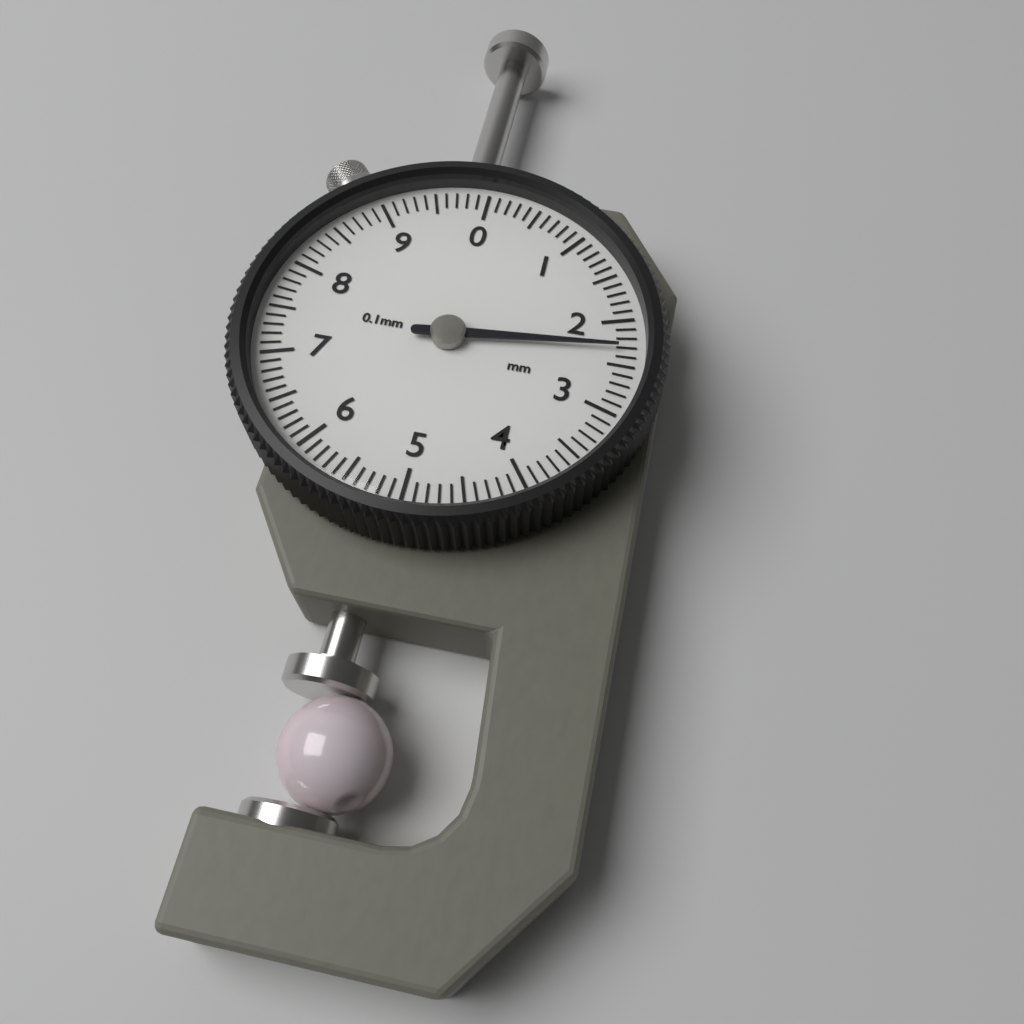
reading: 2.3 mm
